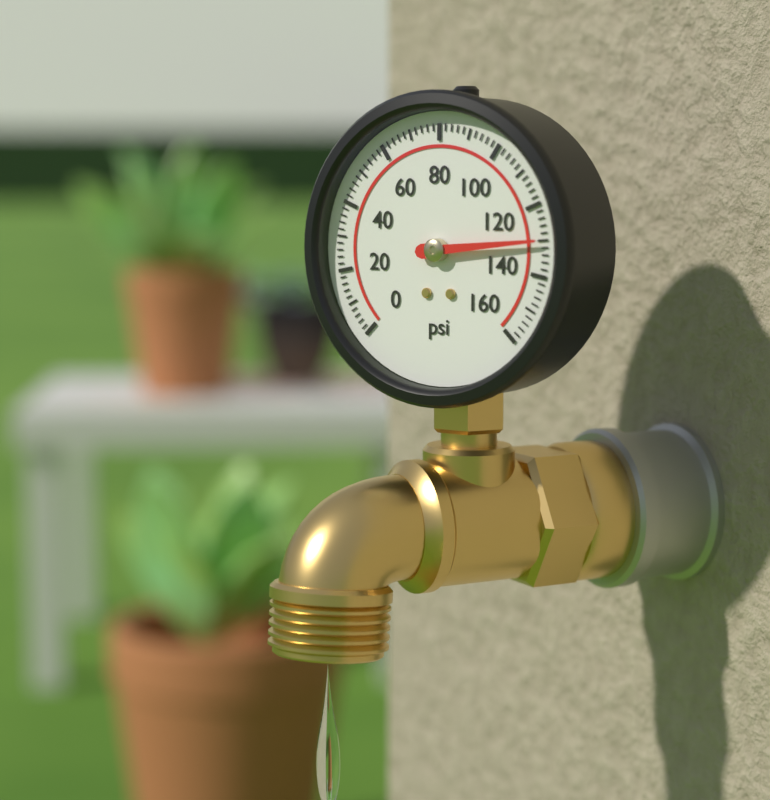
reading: 130 psi
